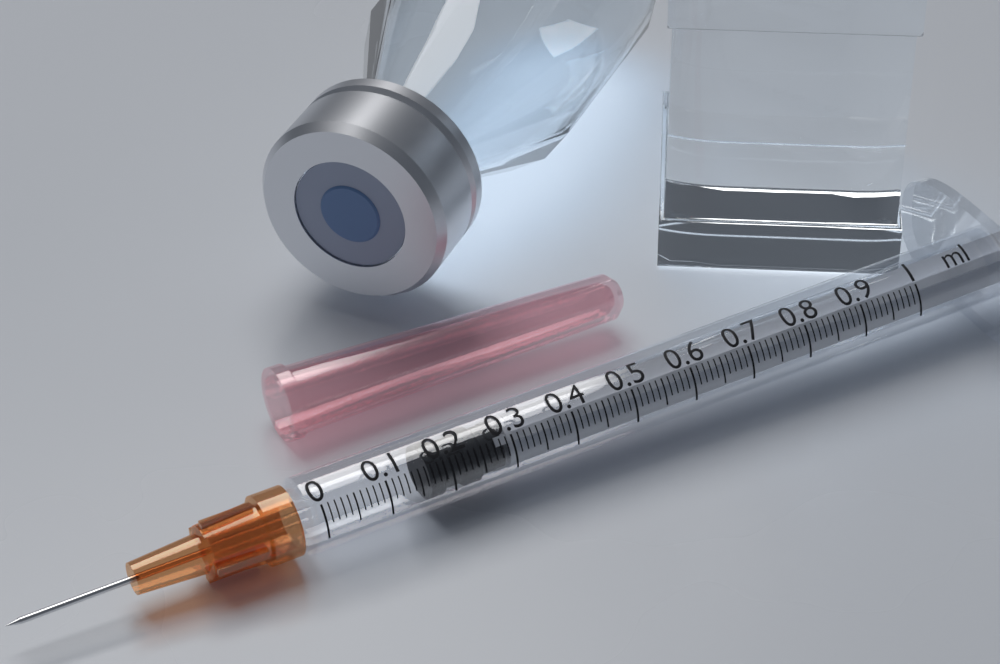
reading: 0.17 ml
